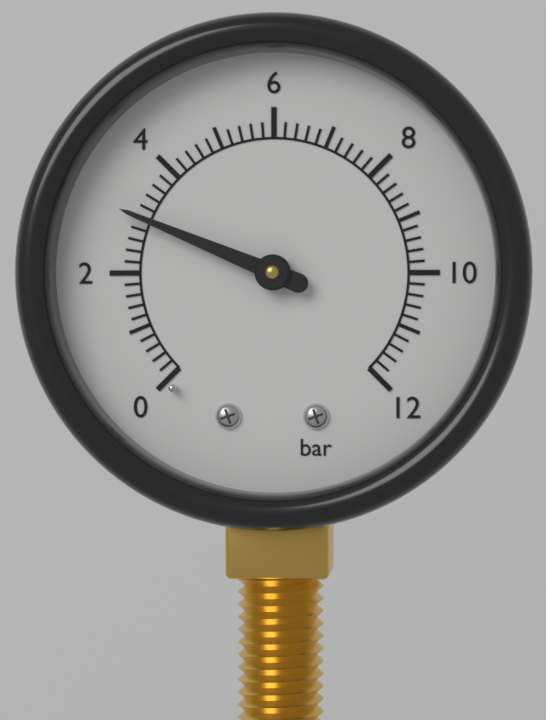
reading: 3.0 bar
